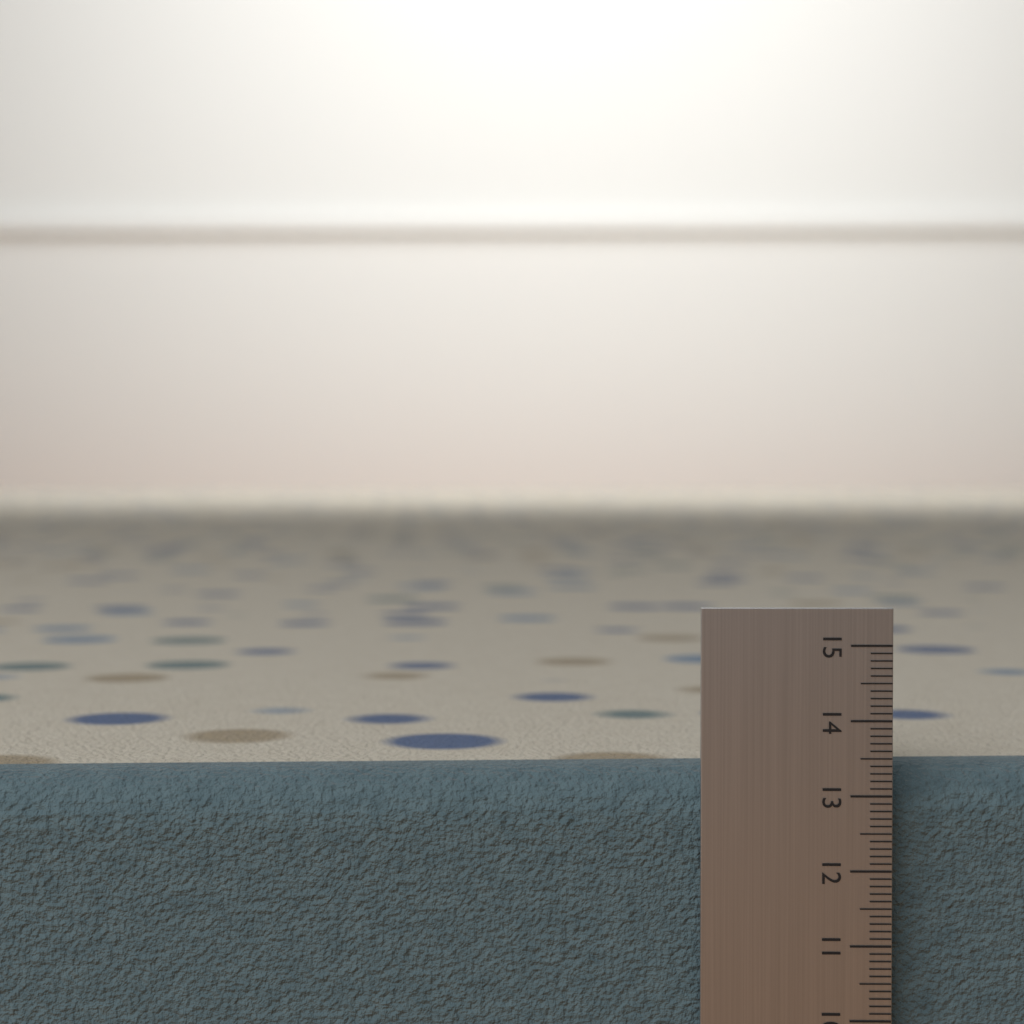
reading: 13.3 (no unit)
